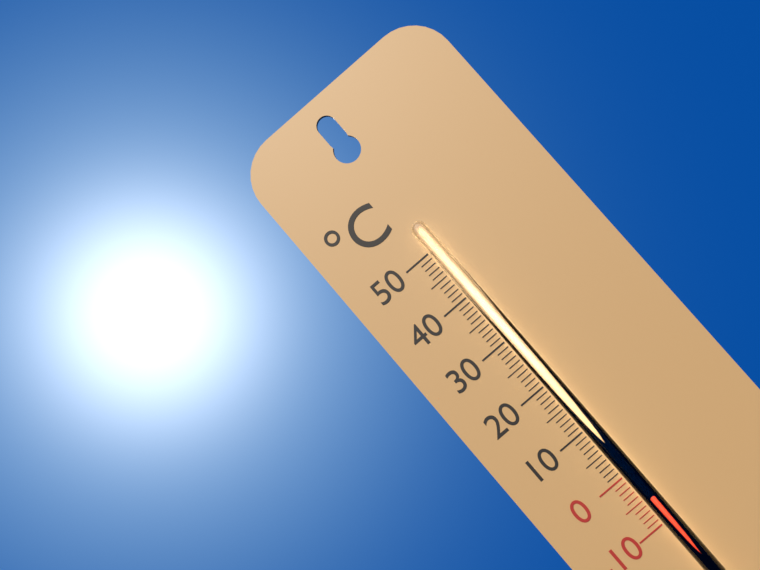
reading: -5 °C
